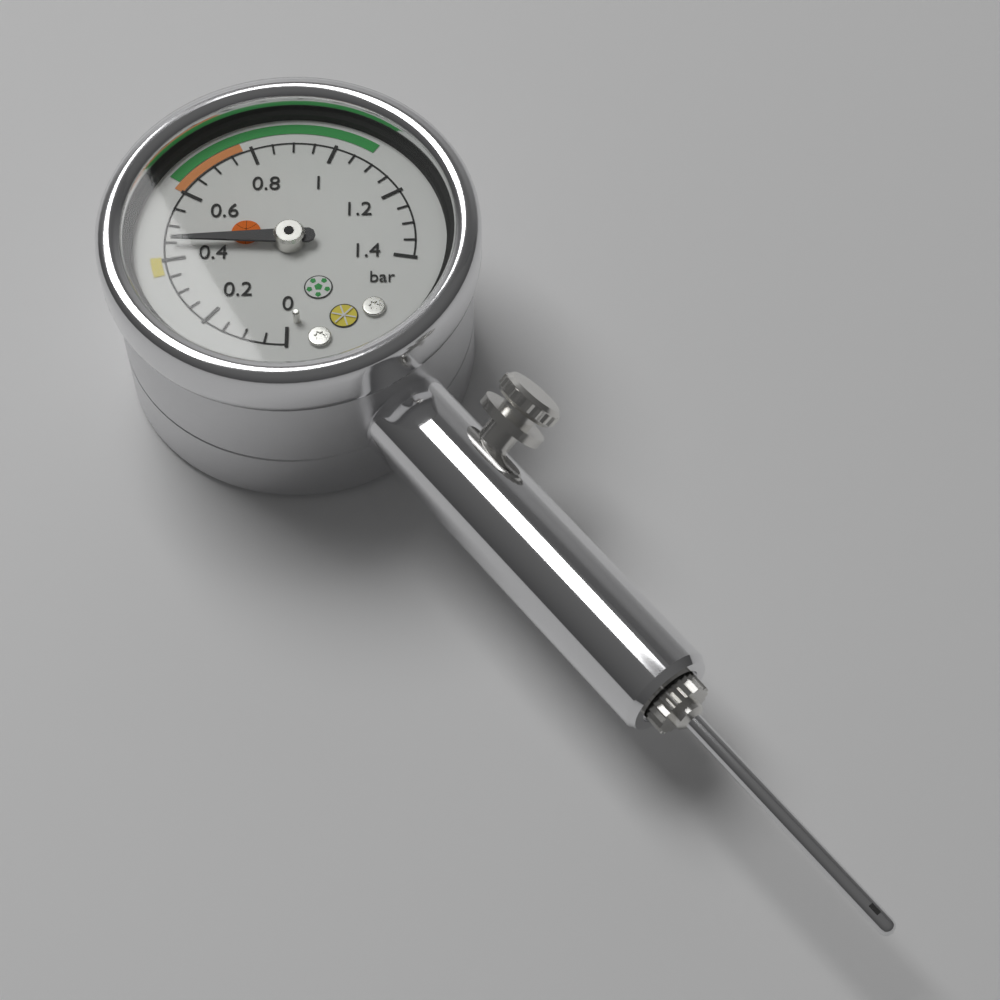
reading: 0.45 bar
